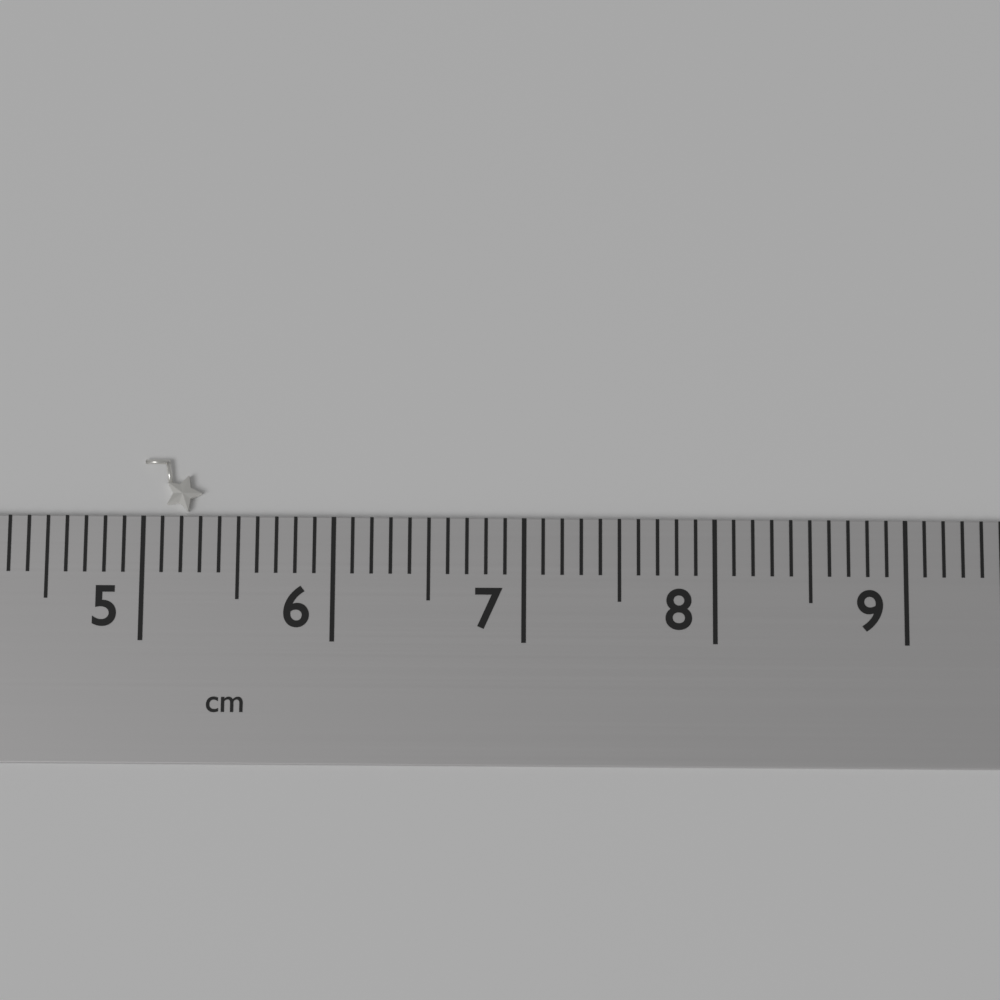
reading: 5.3 cm
